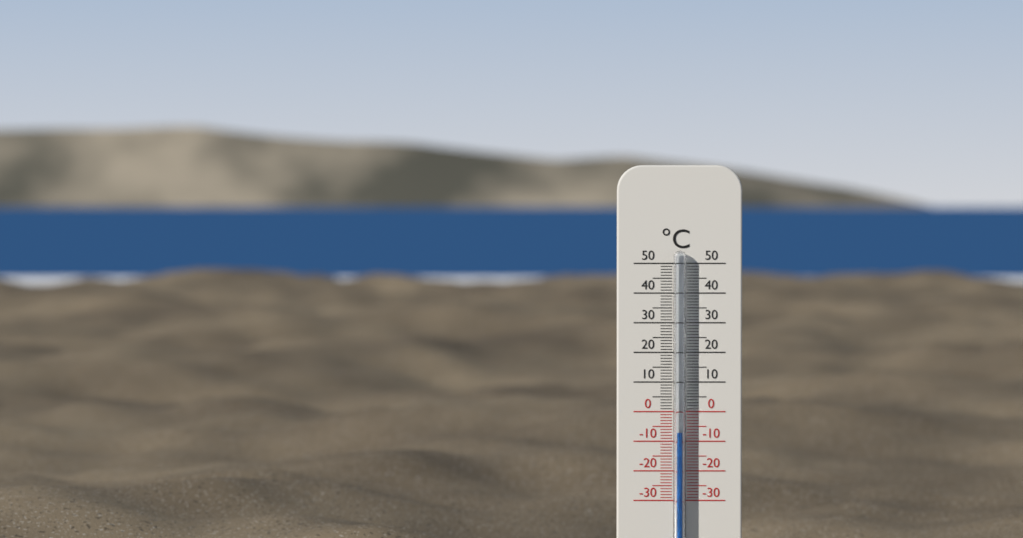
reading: -7 °C
